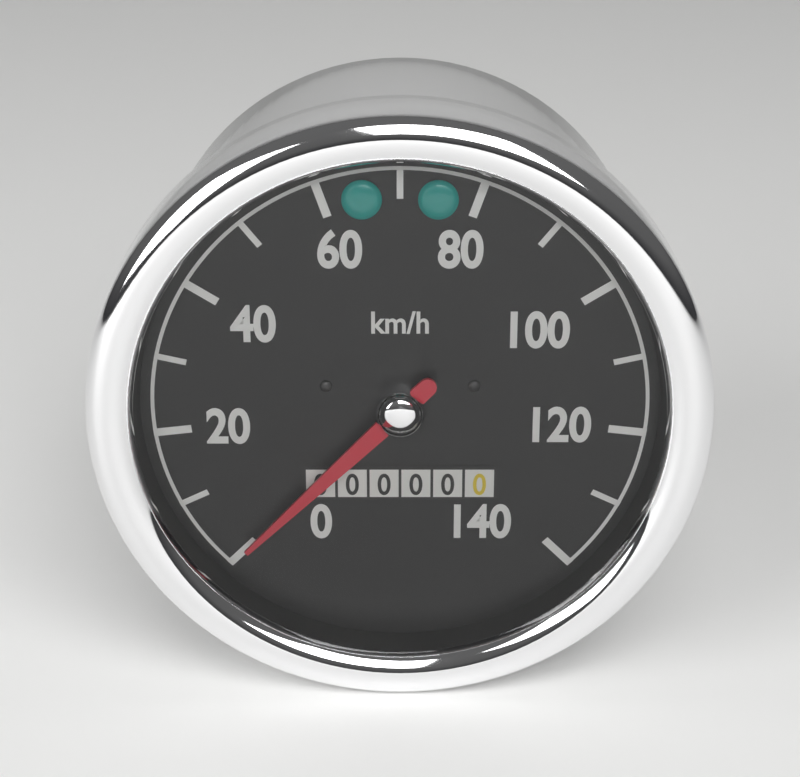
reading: 0 km/h
